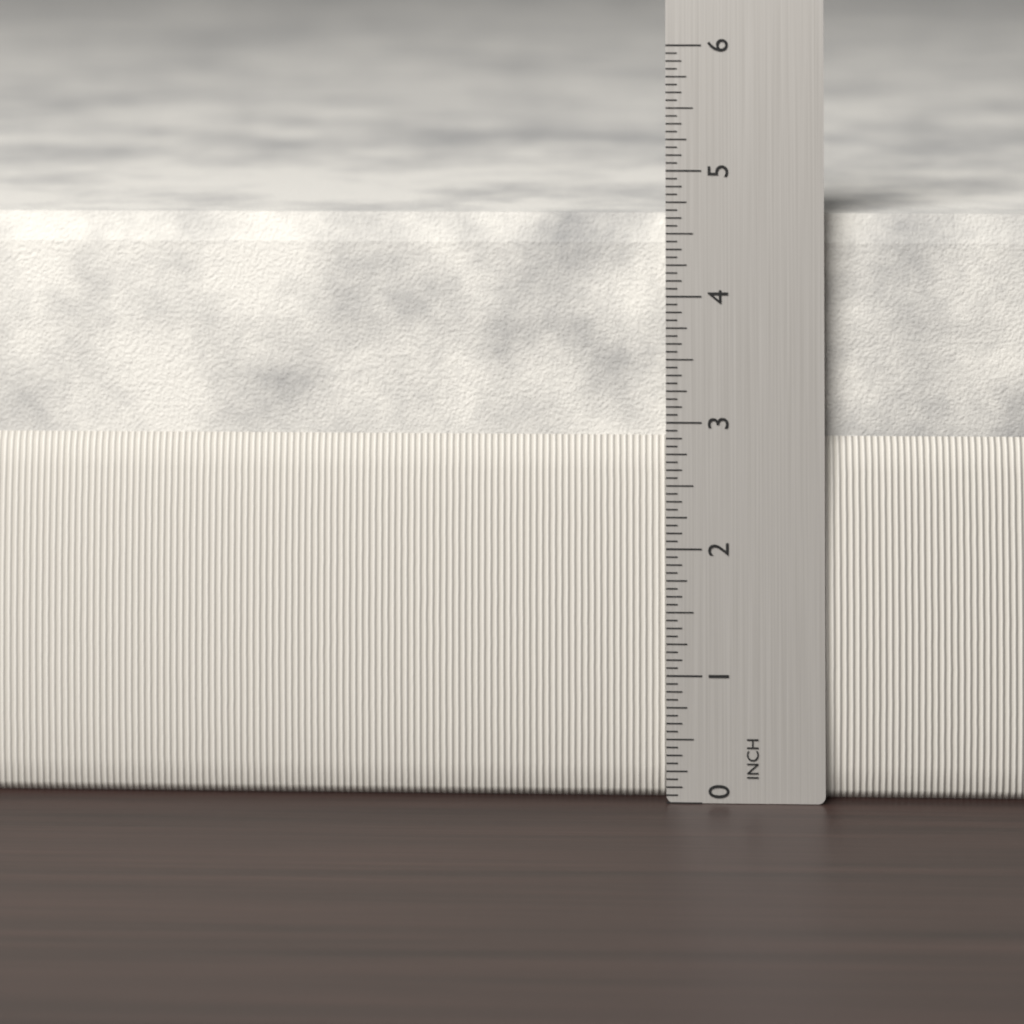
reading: 4.6250 in
